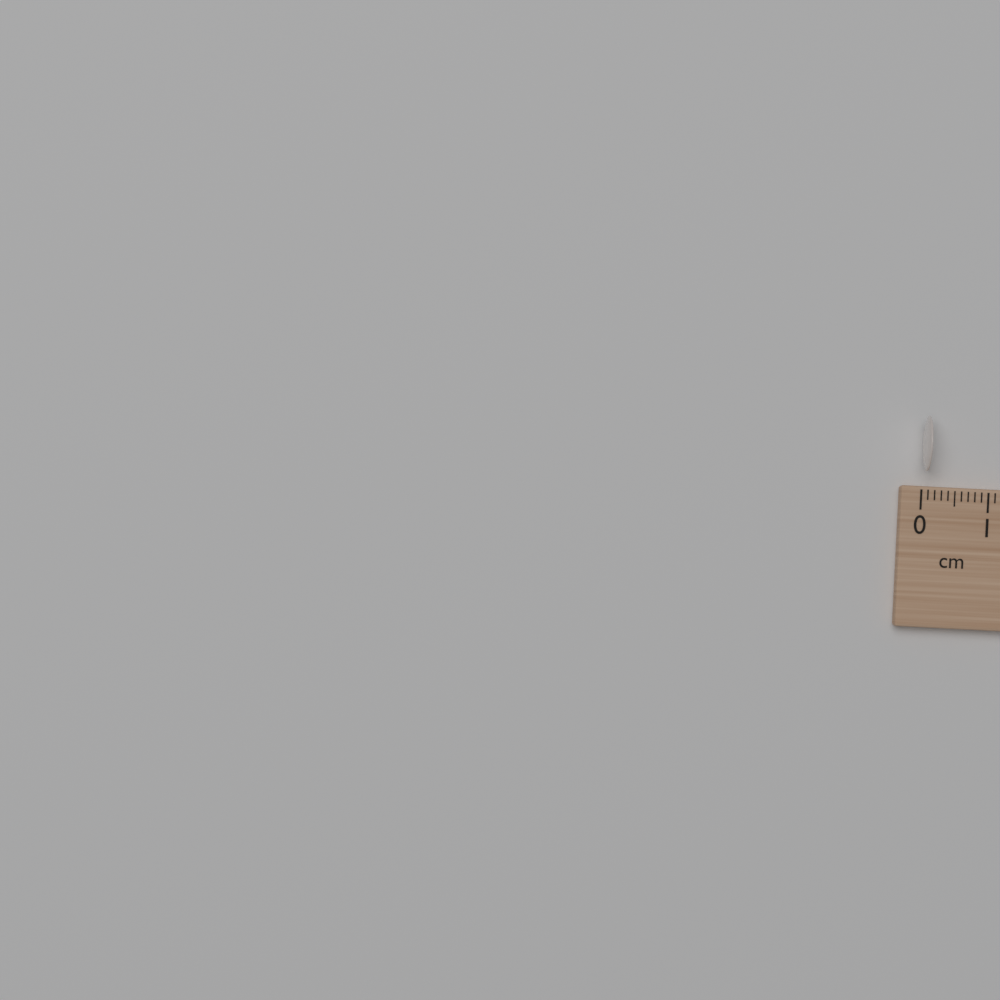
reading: 0.1 cm
